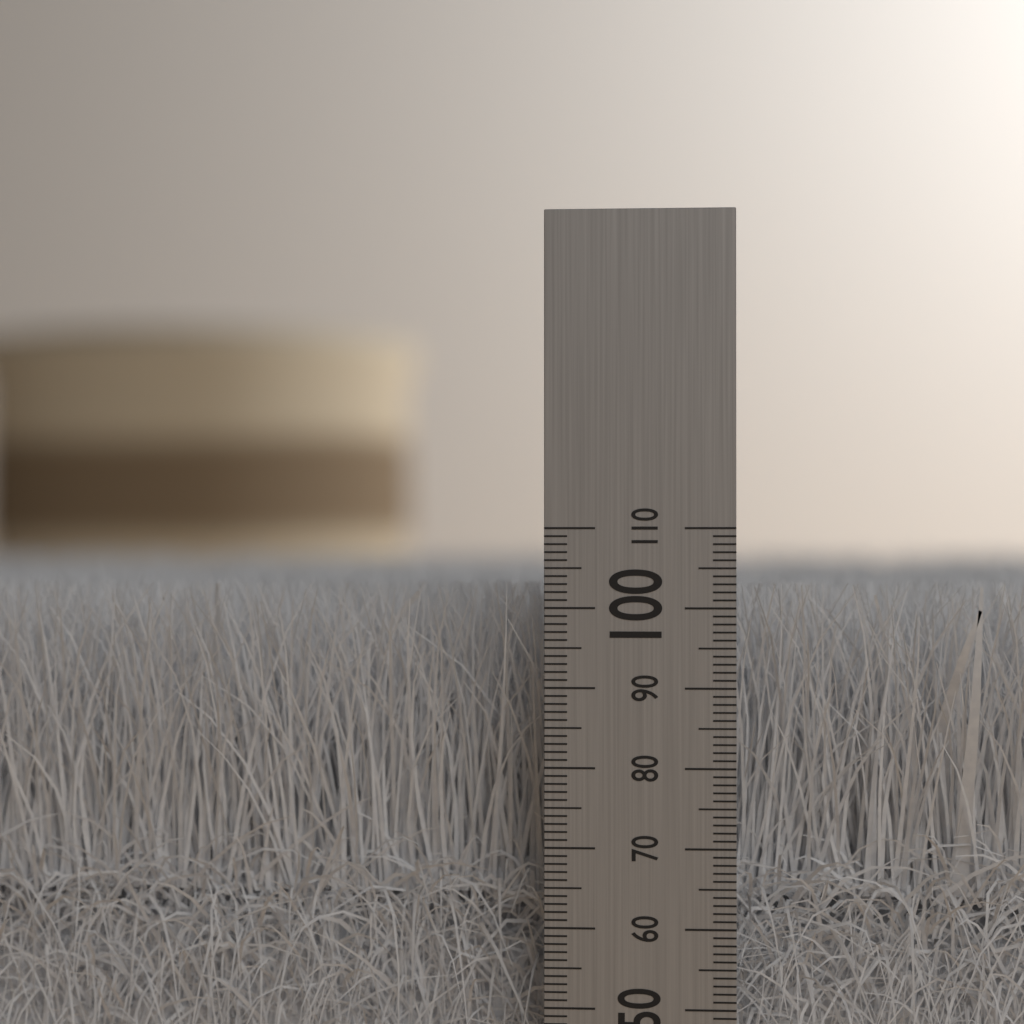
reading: 103 mm
